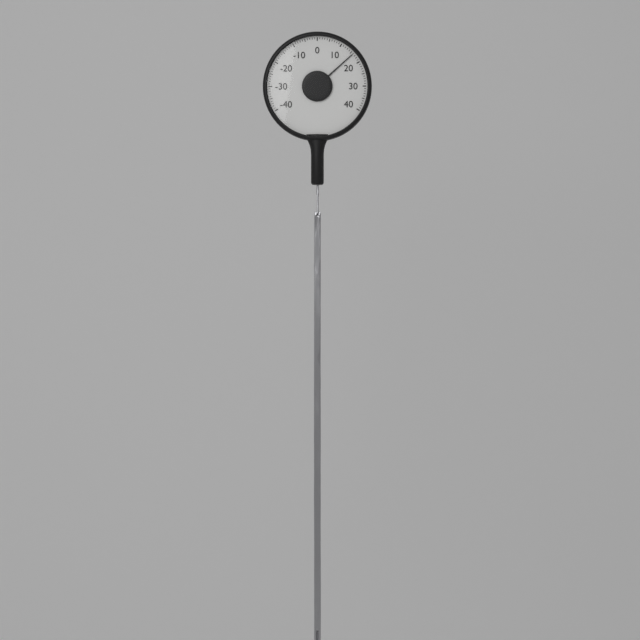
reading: 16 (no unit)
